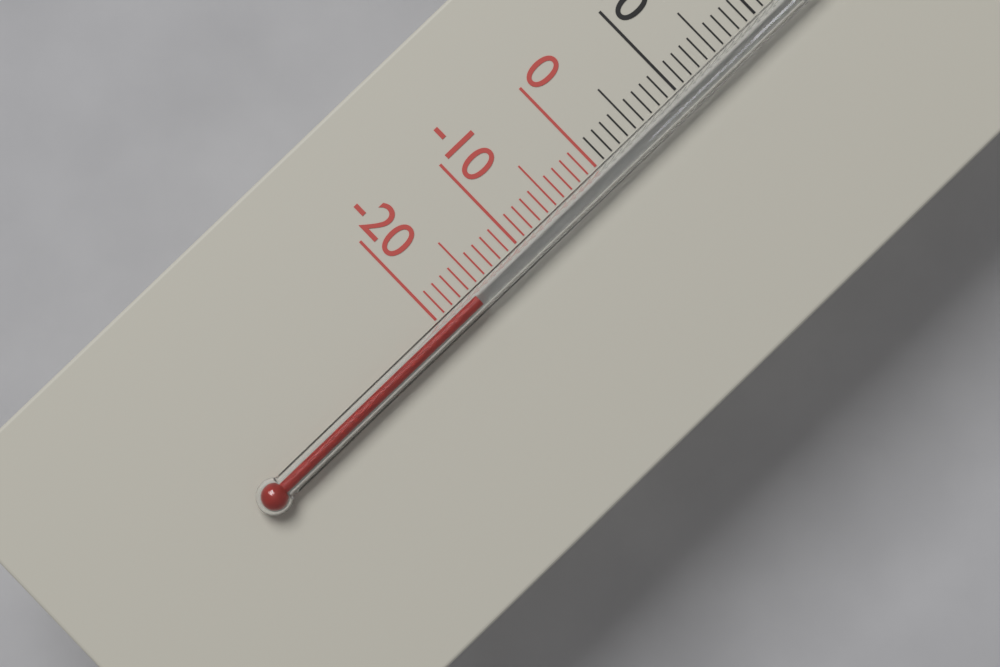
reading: -16 °C
